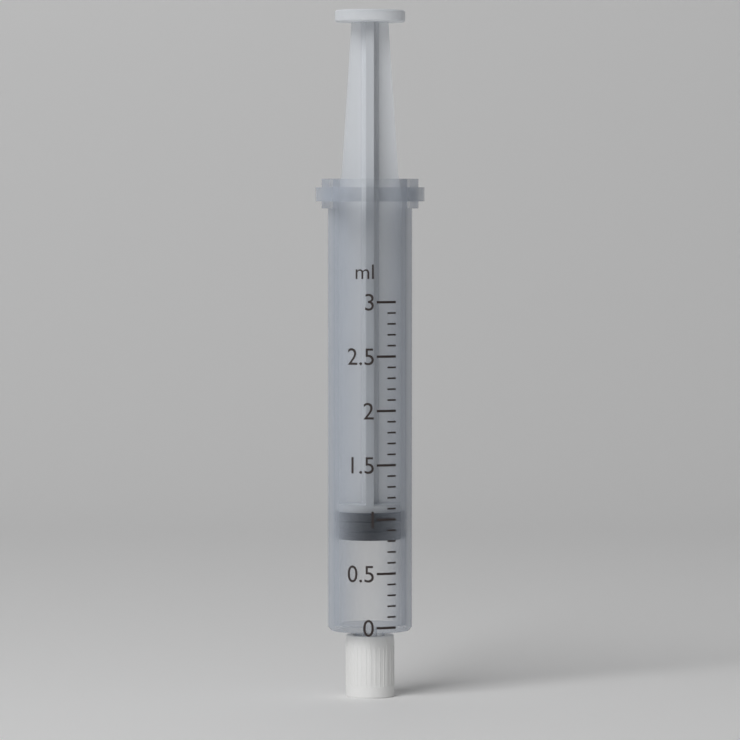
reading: 0.8 ml
